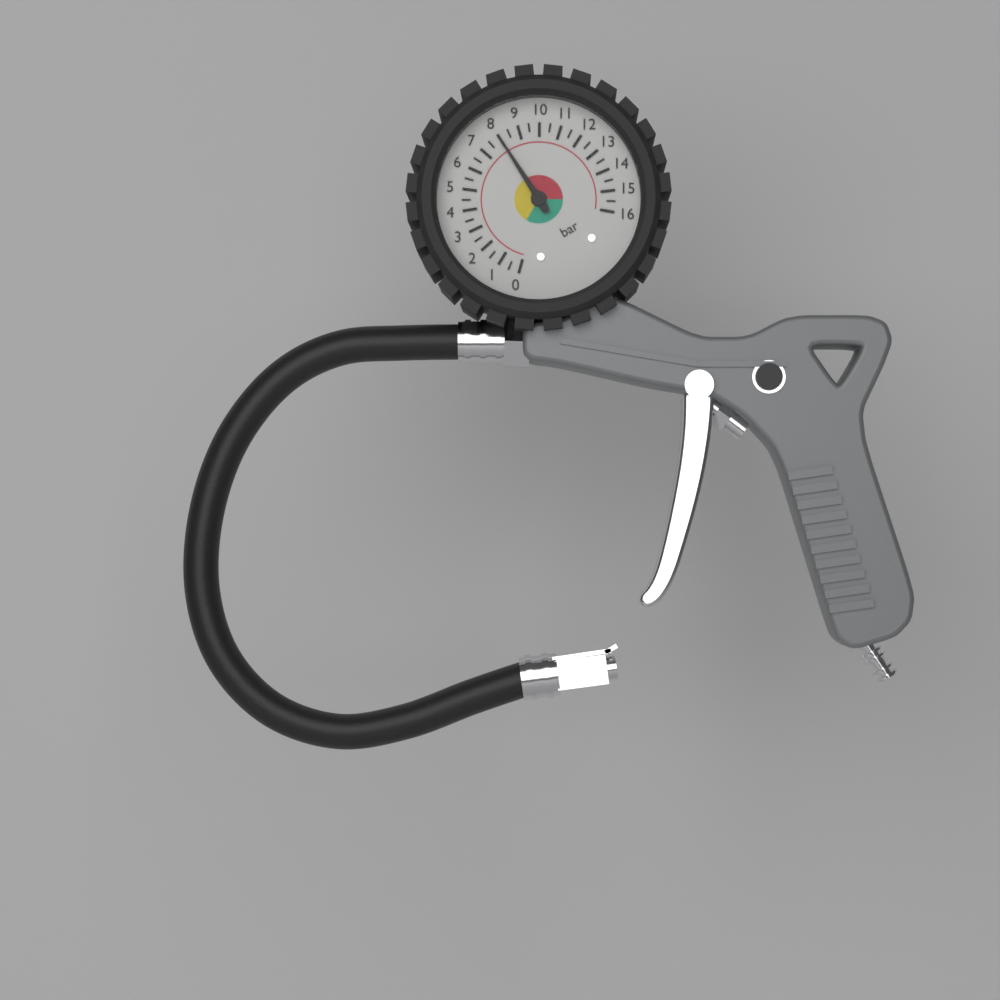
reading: 8.0 bar
